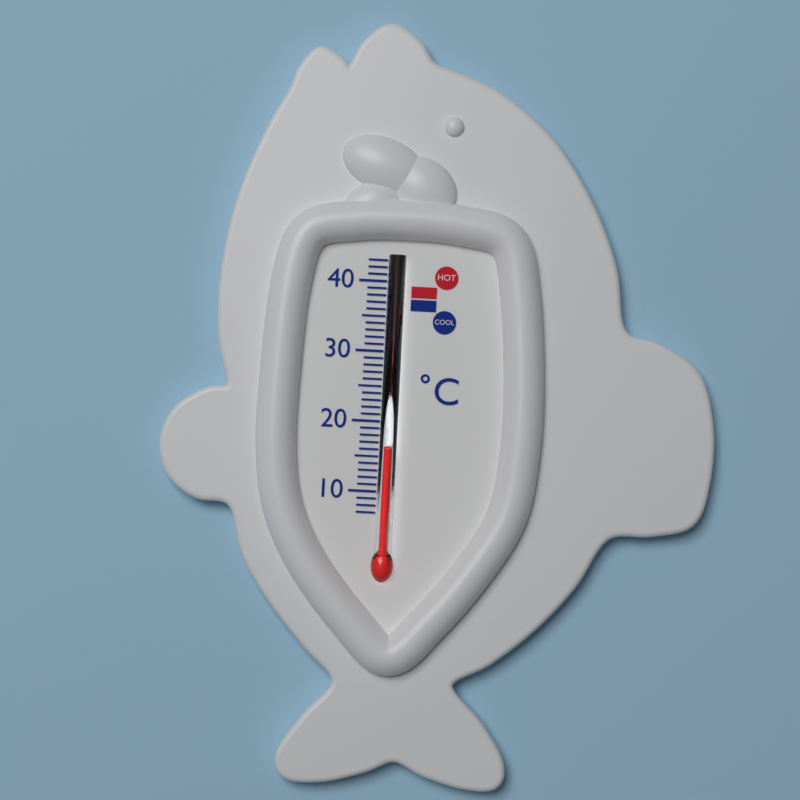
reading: 16 °C
